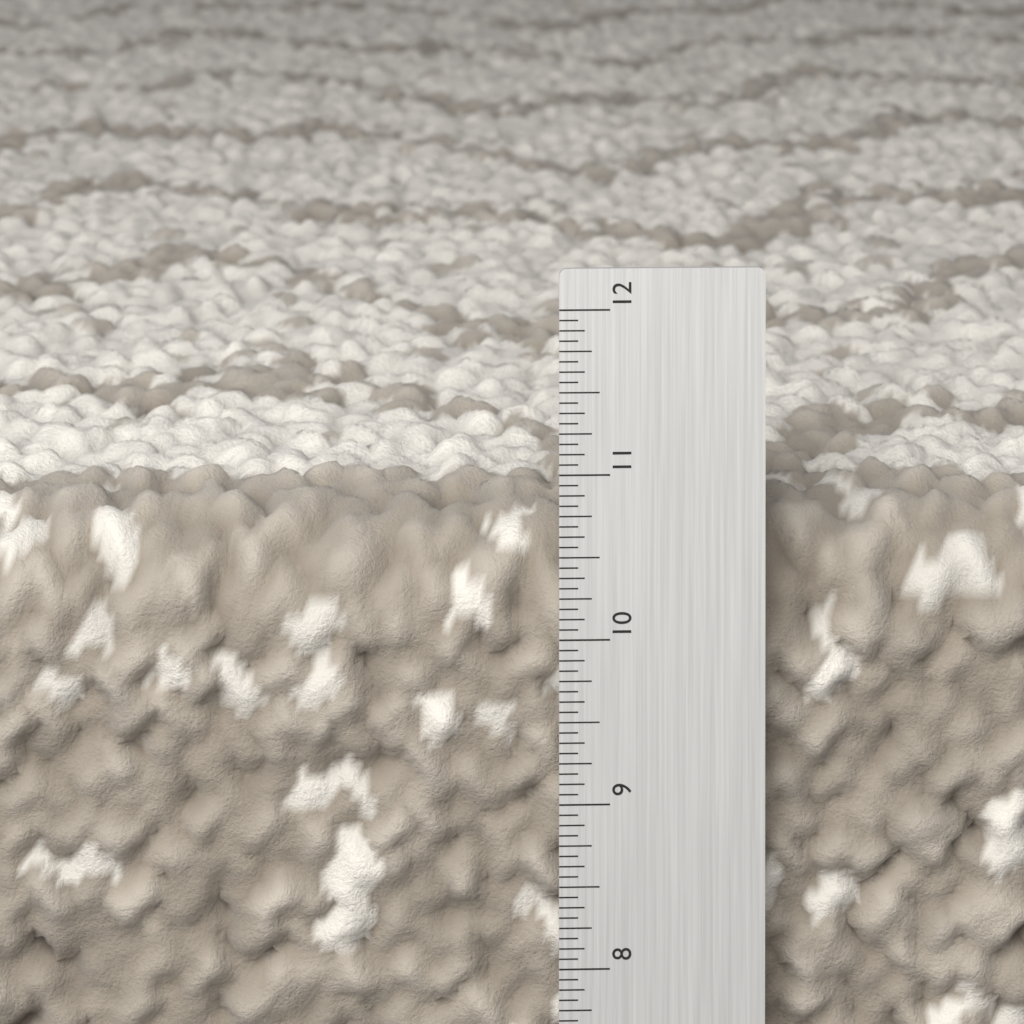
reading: 10.7500 in
